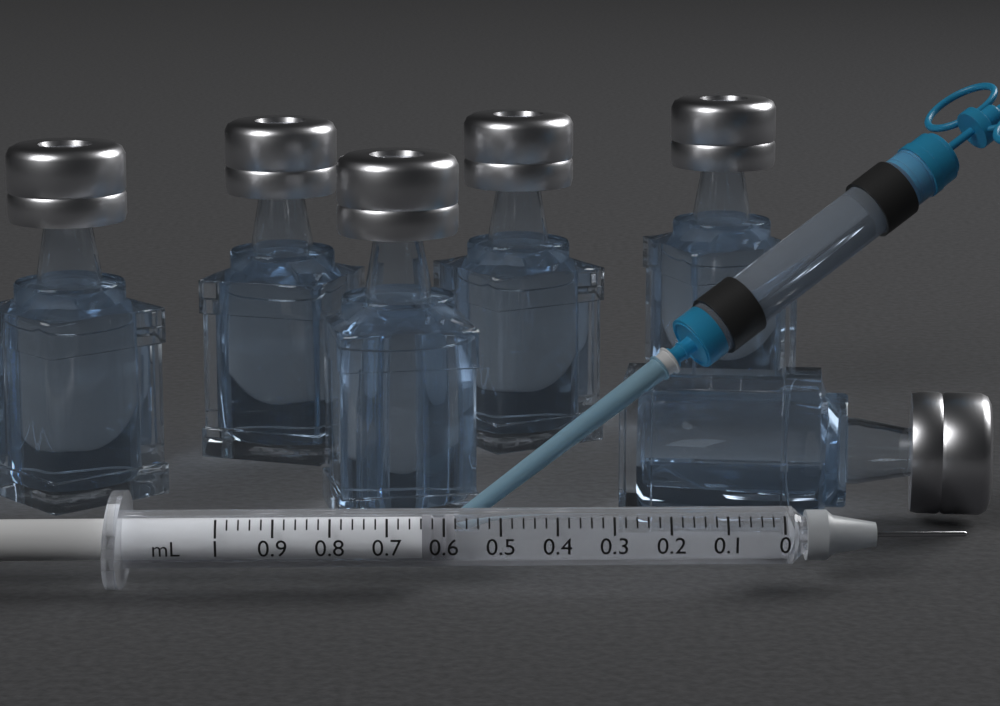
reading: 0.58 mL
